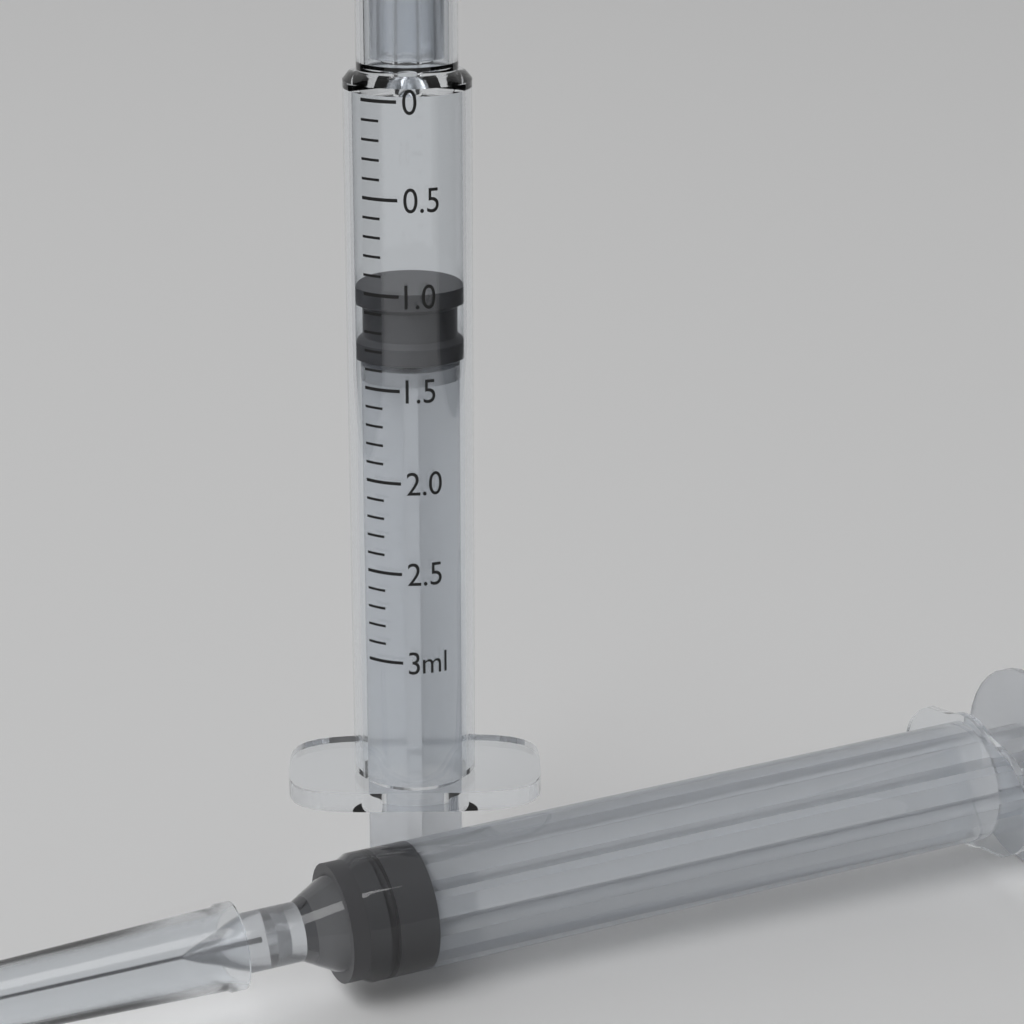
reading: 1.0 ml
